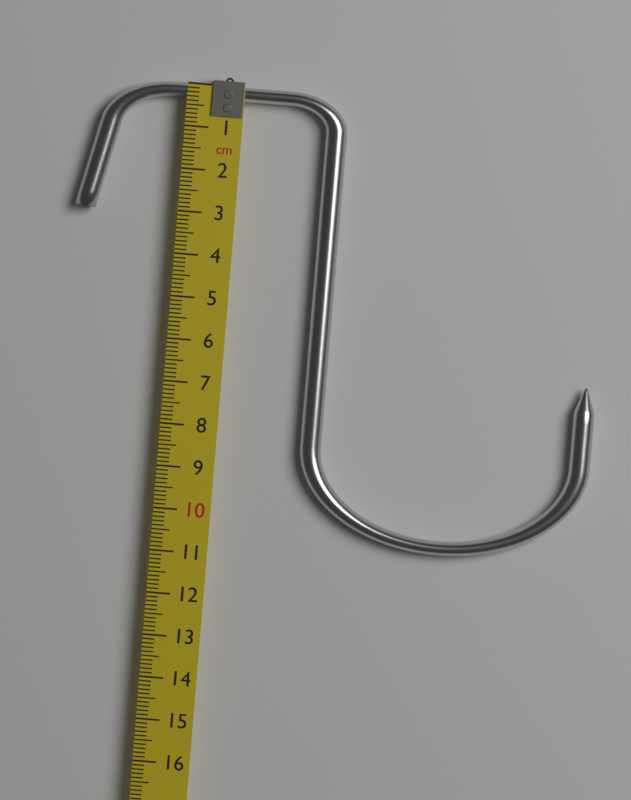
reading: 10.6 cm
